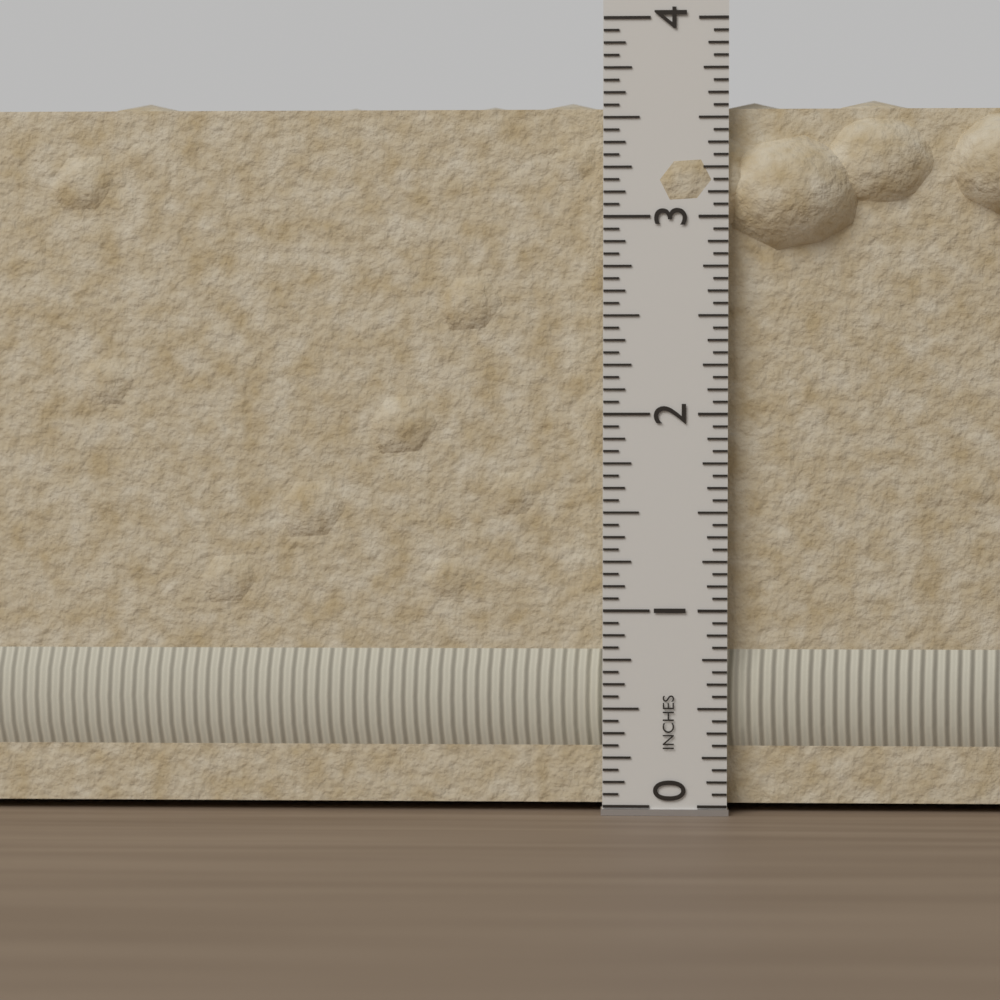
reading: 3.6250 in
